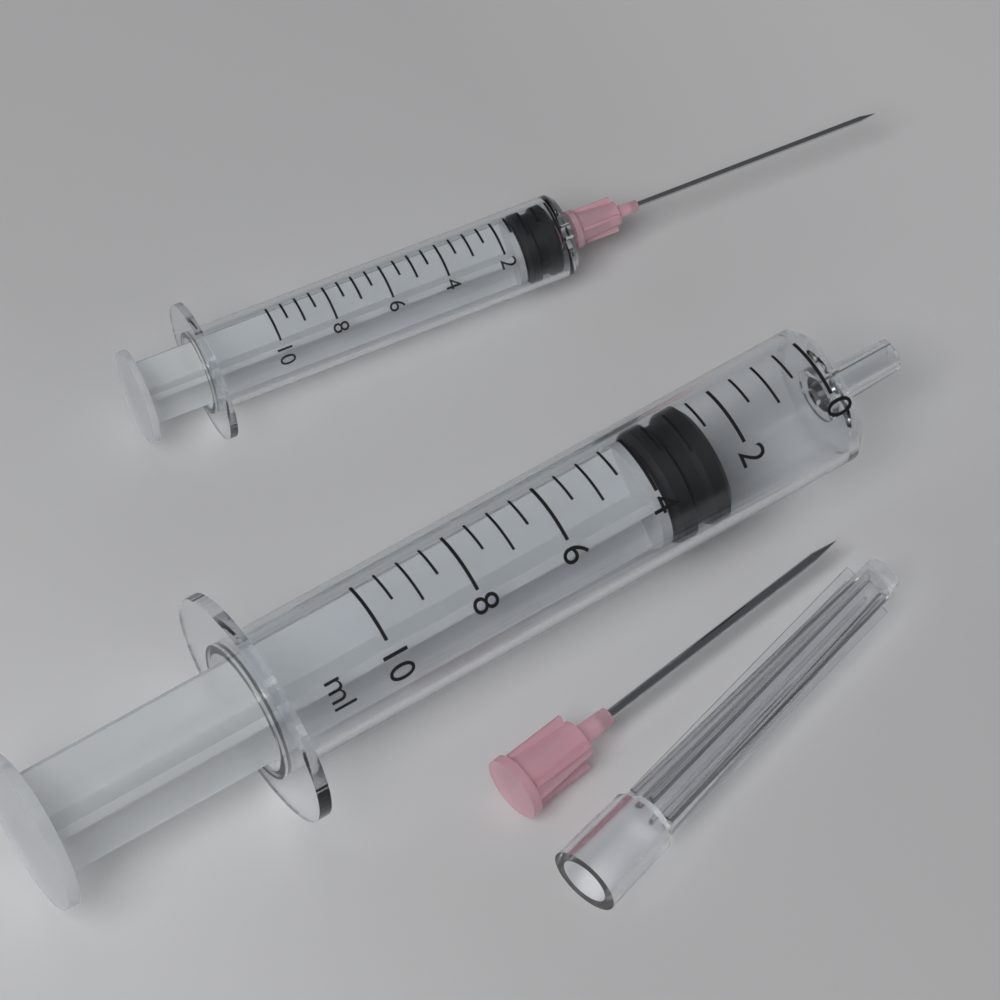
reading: 2.5 ml
